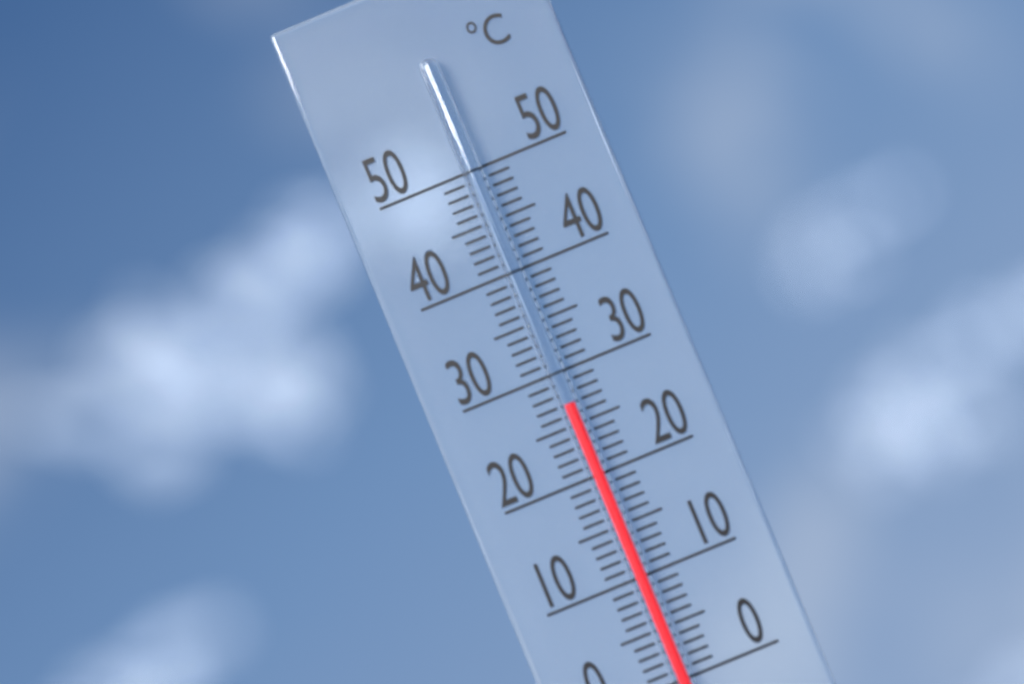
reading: 27 °C
